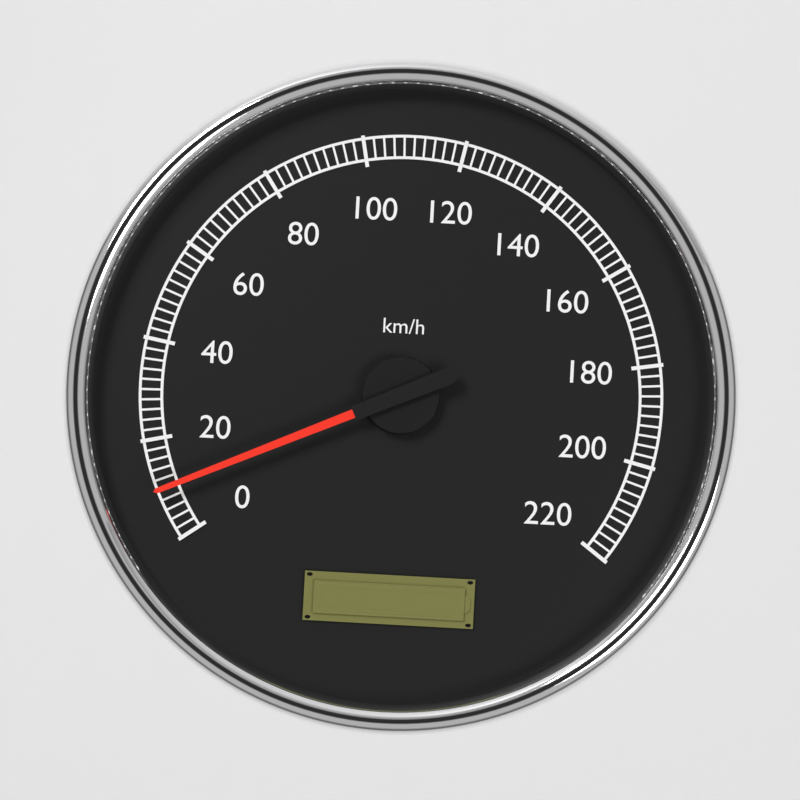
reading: 10 km/h
